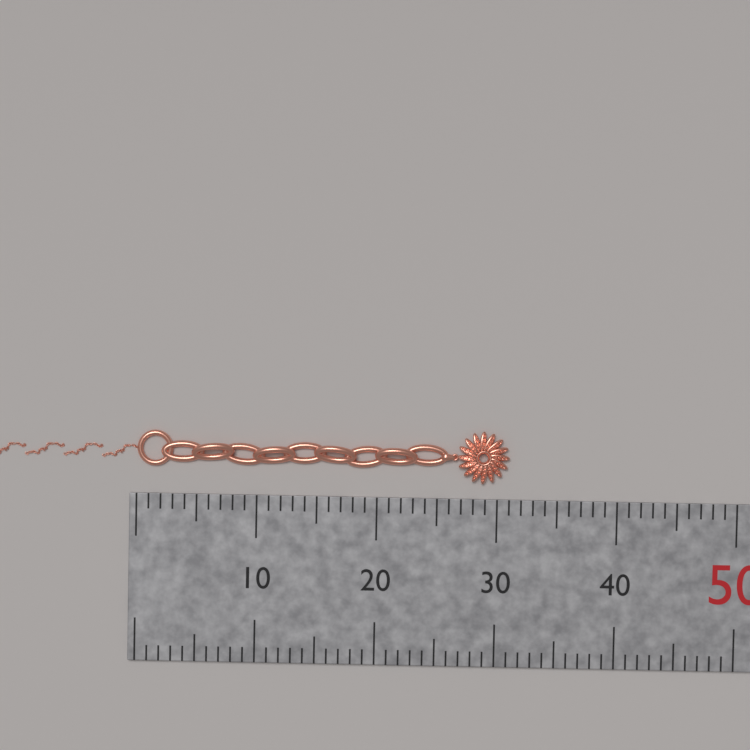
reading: 31 mm
